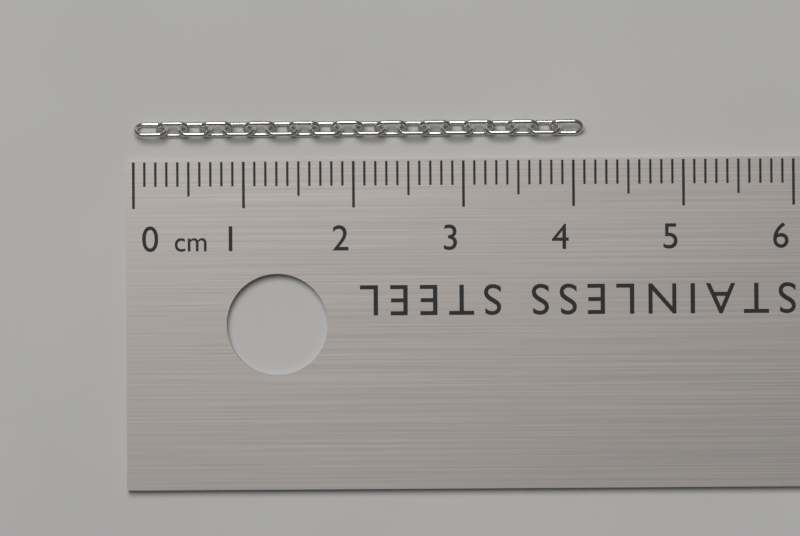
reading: 4.1 cm
